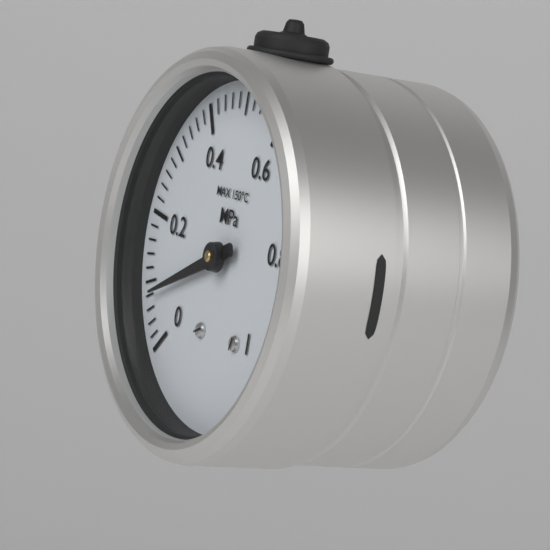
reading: 0.08 MPa
